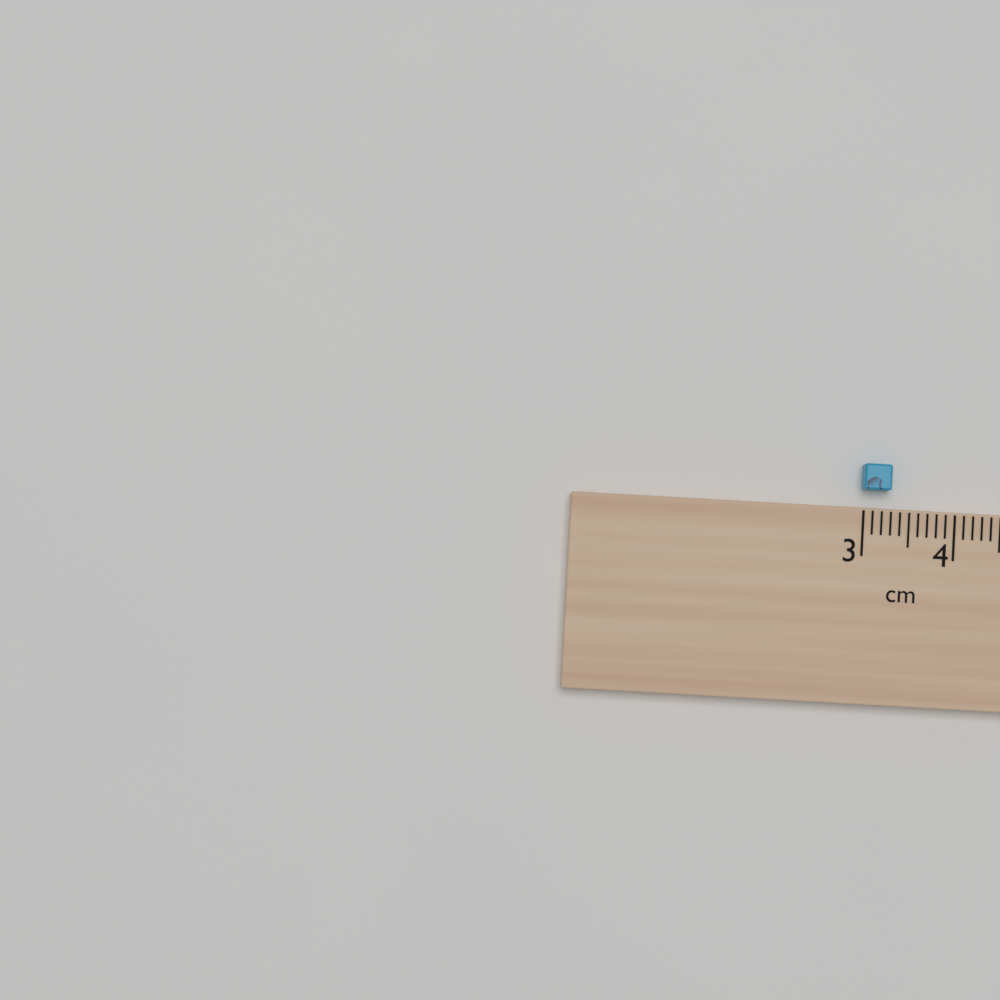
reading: 3.3 cm
